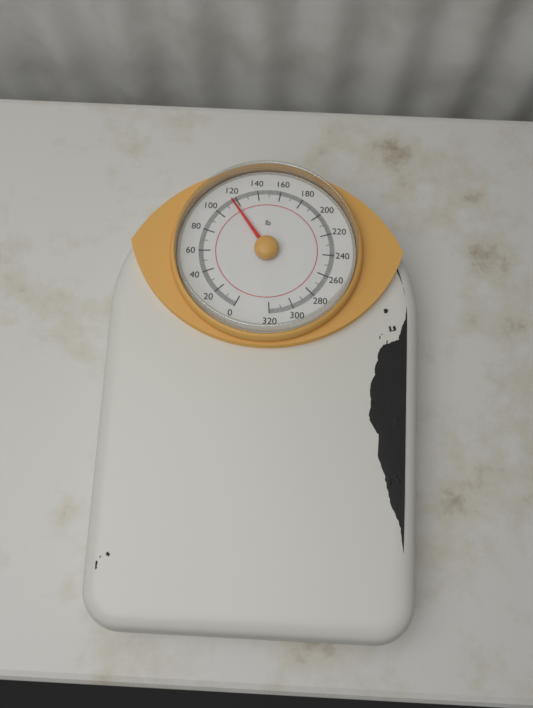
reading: 116 lb
